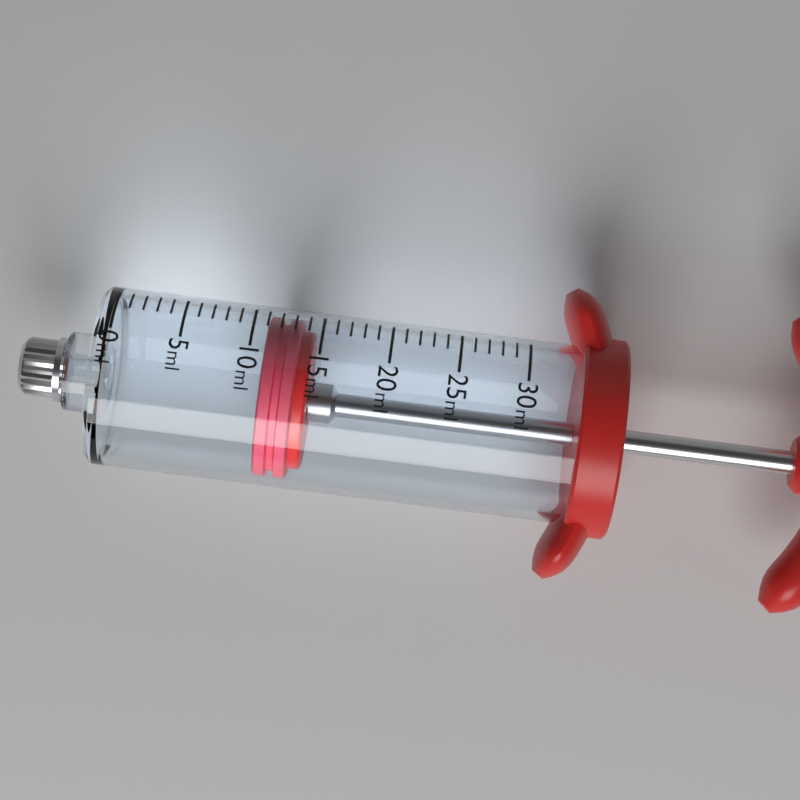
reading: 11 ml
